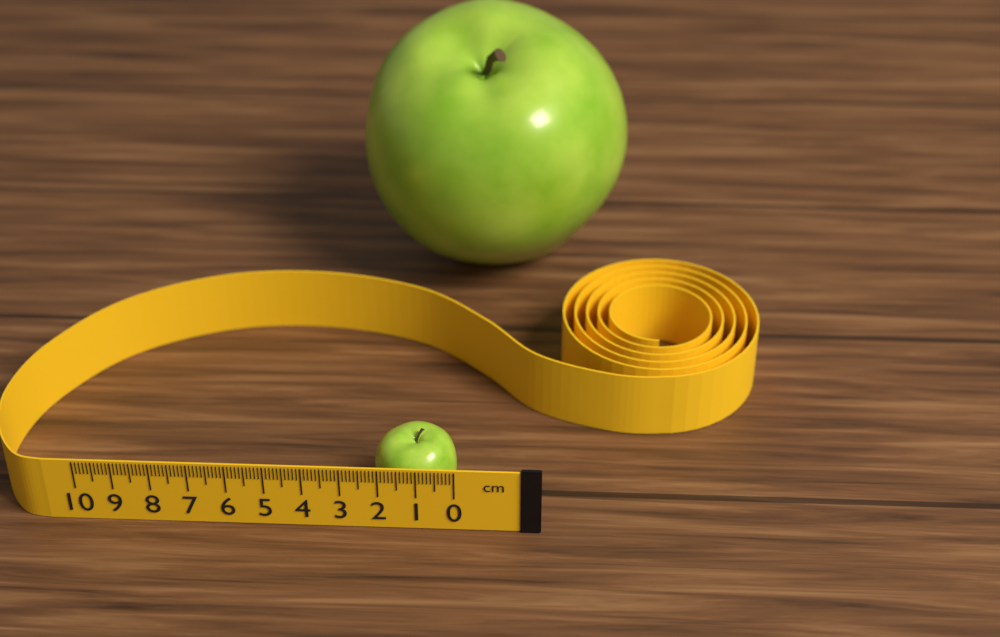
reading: 2.2 cm
